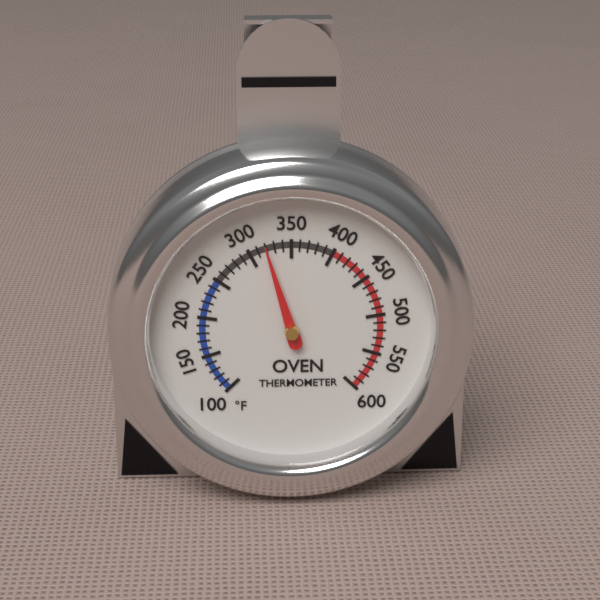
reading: 320 °F
